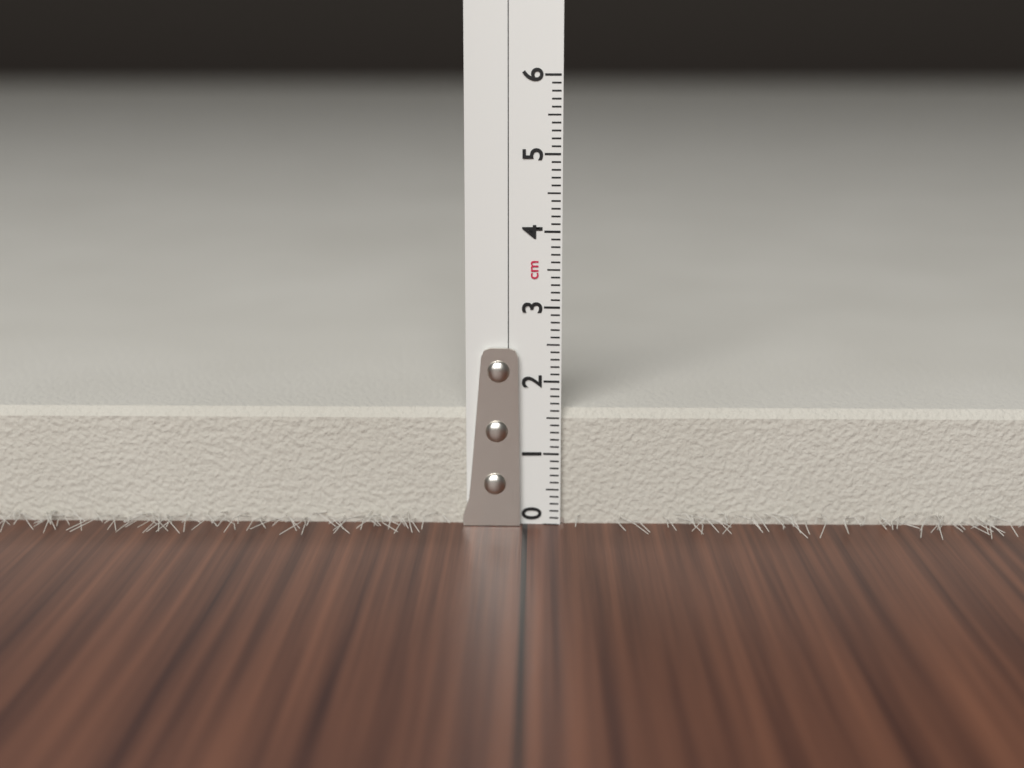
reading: 1.6 cm
